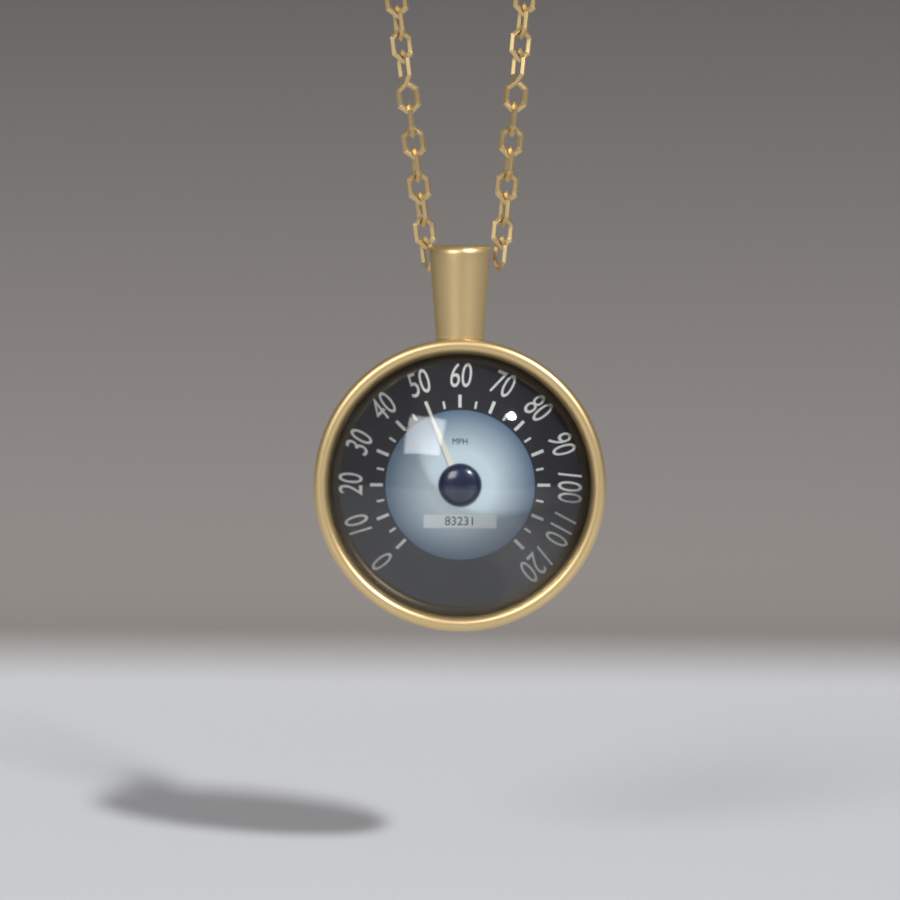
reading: 50 mph
